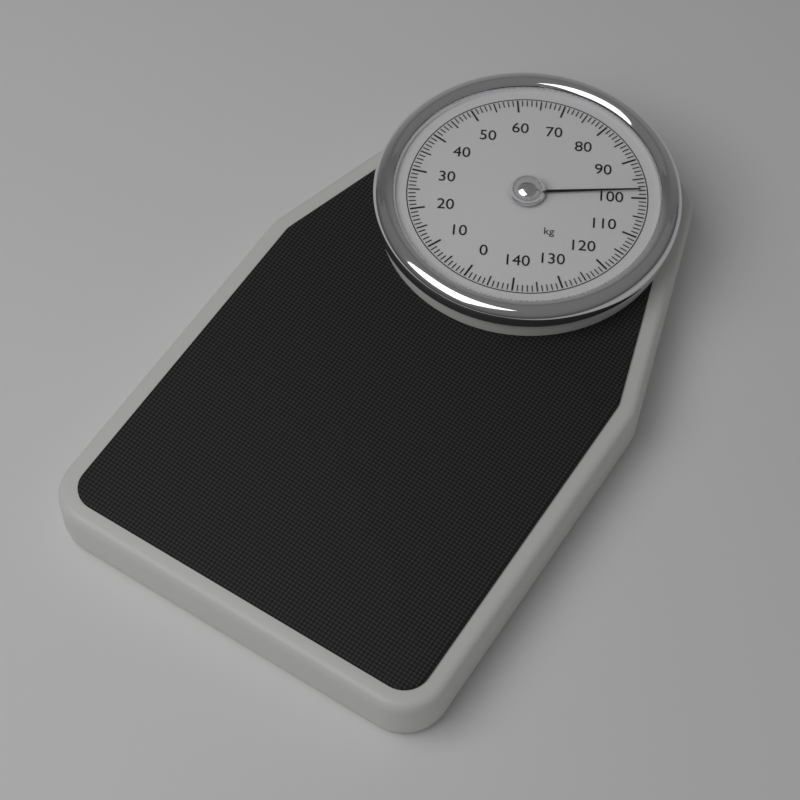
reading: 98 kg
